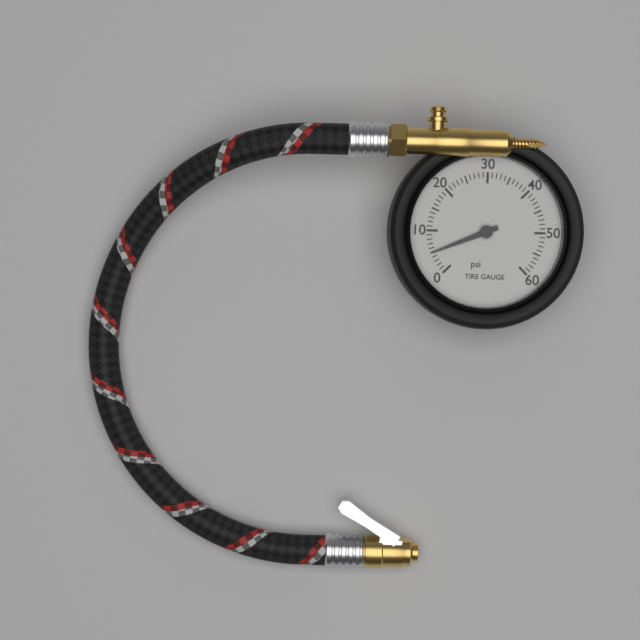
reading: 5 psi
